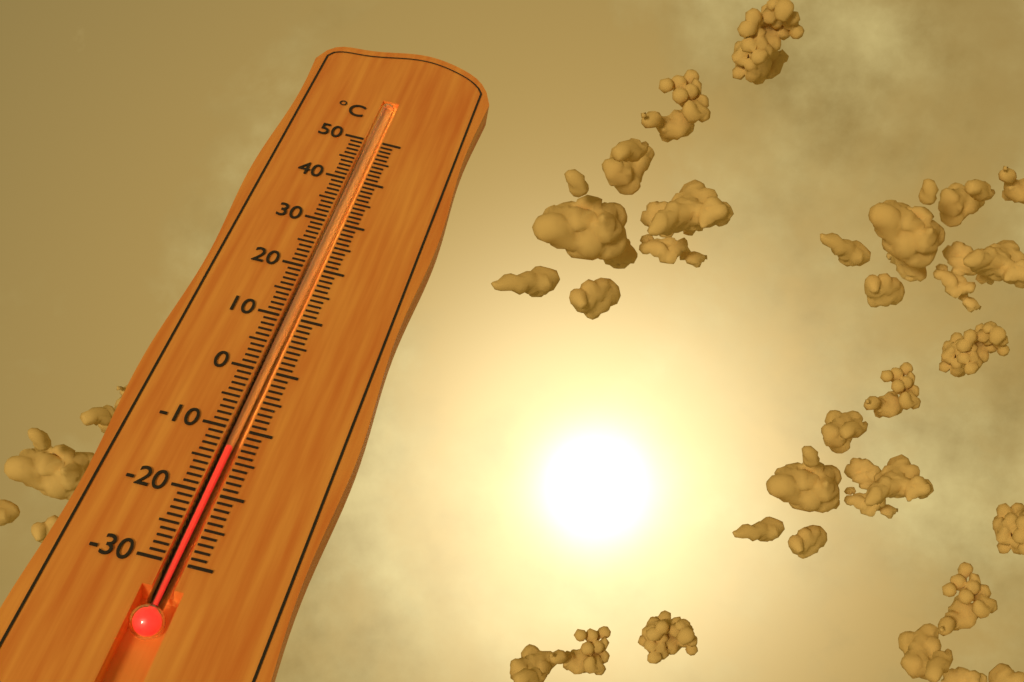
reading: -13 °C
